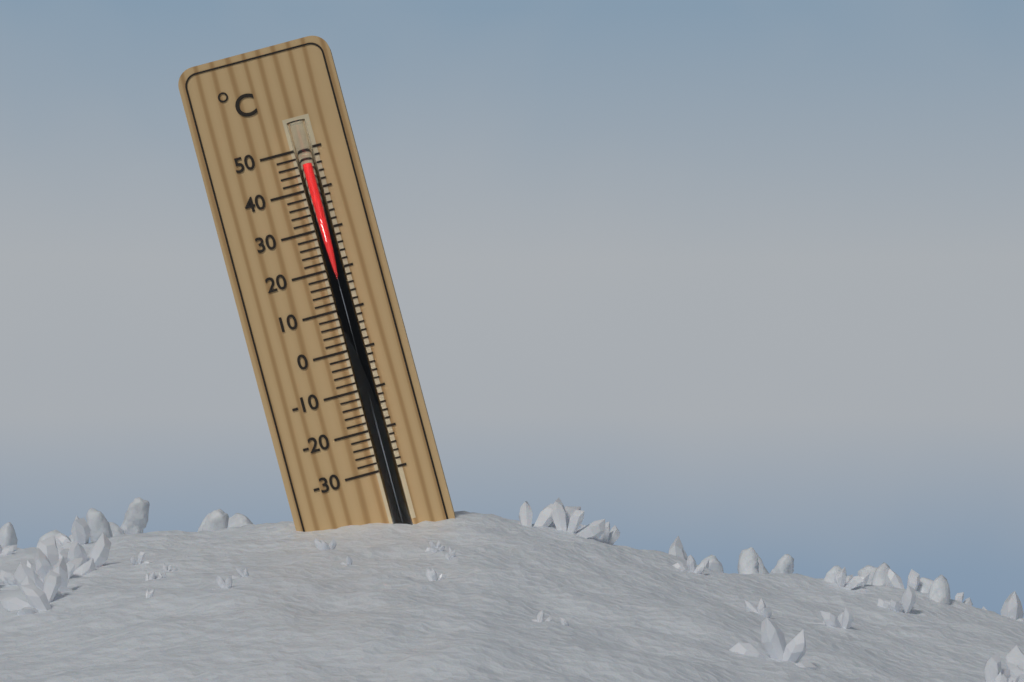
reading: 46 °C
